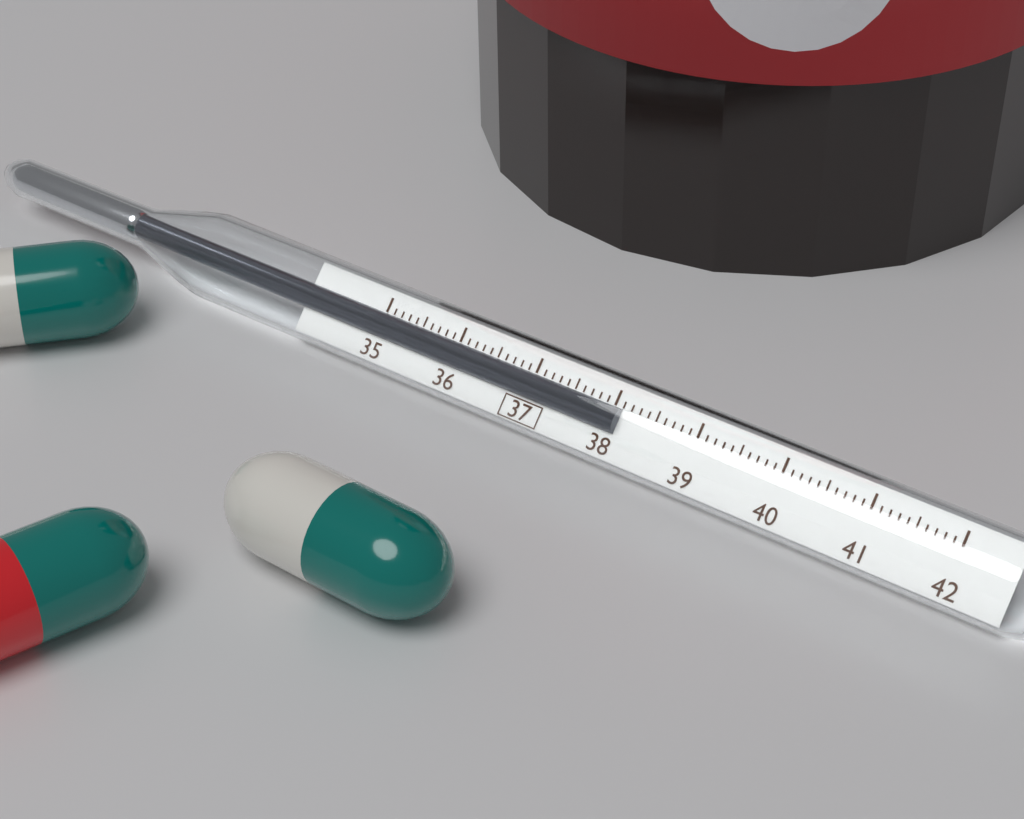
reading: 38.1 (no unit)
